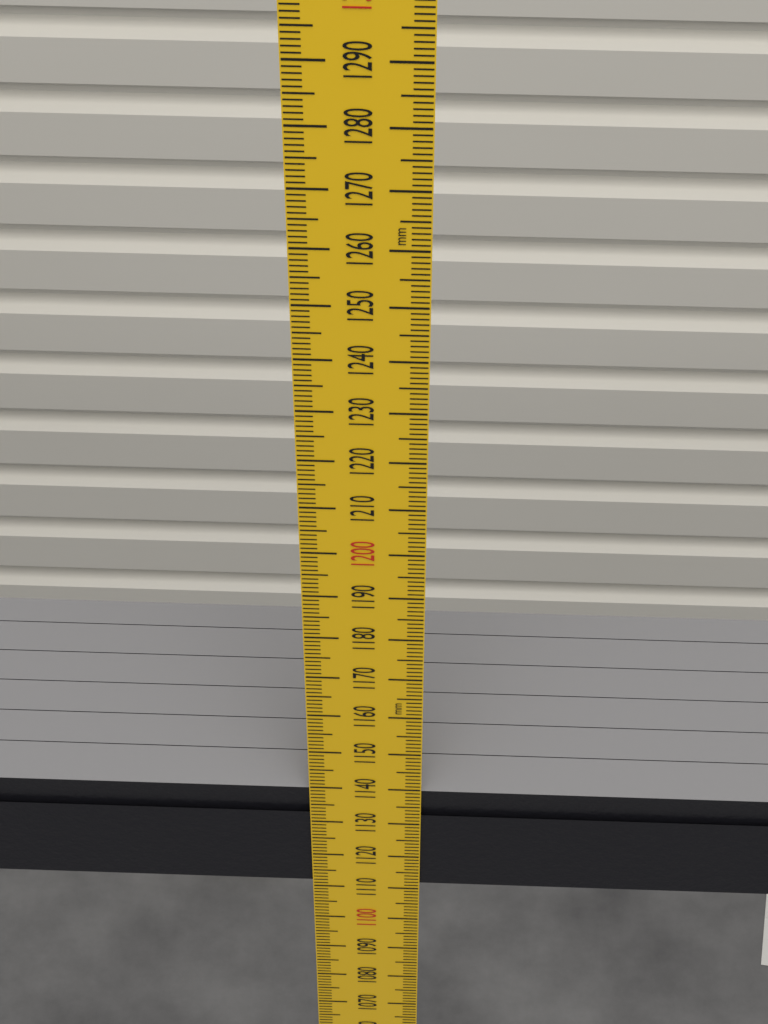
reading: 1139 mm
